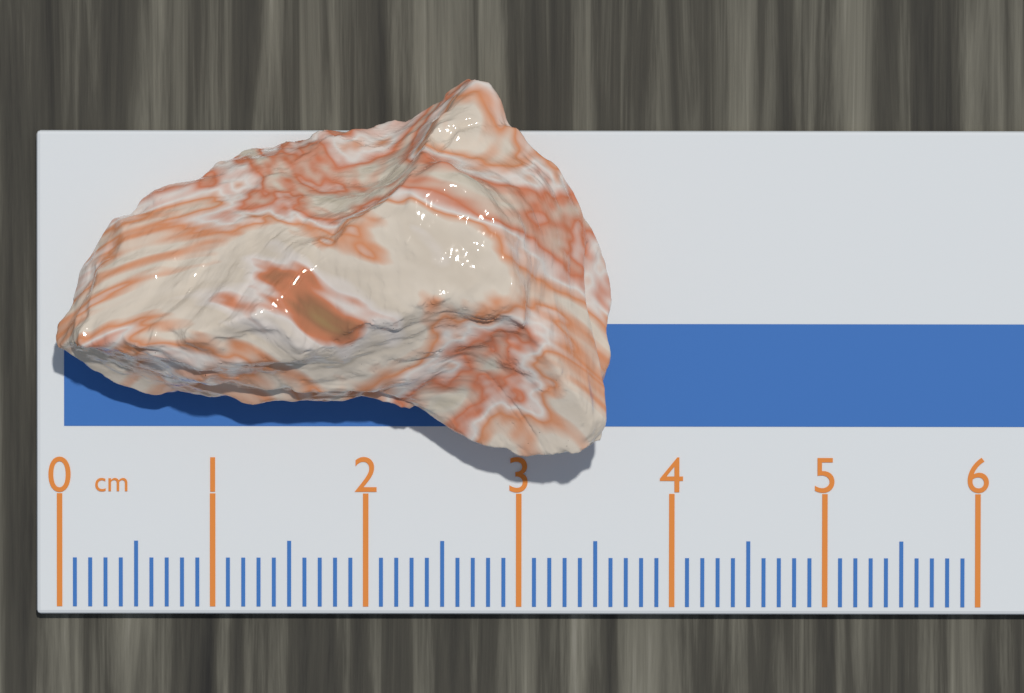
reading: 3.6 cm
